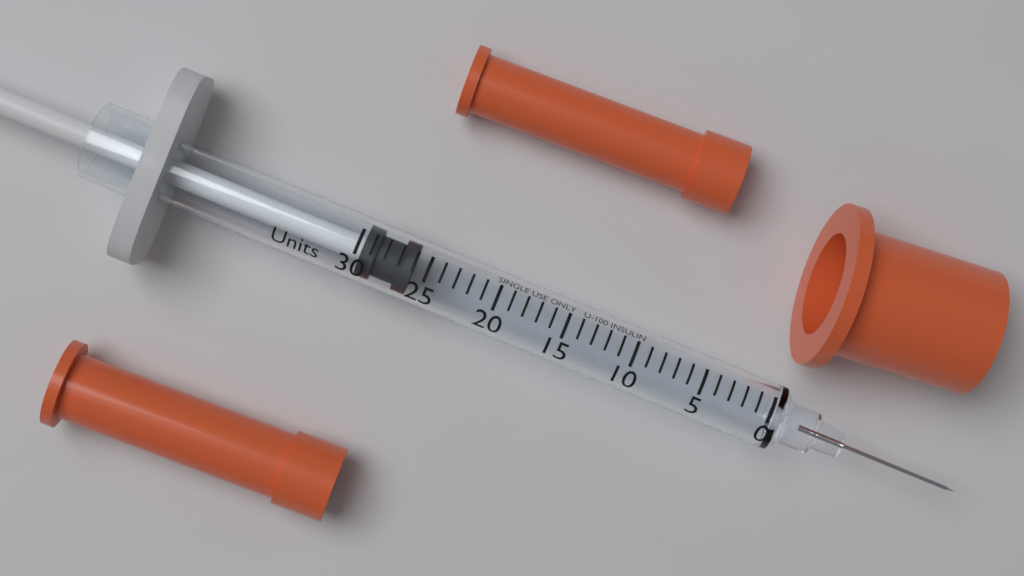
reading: 26 Units
